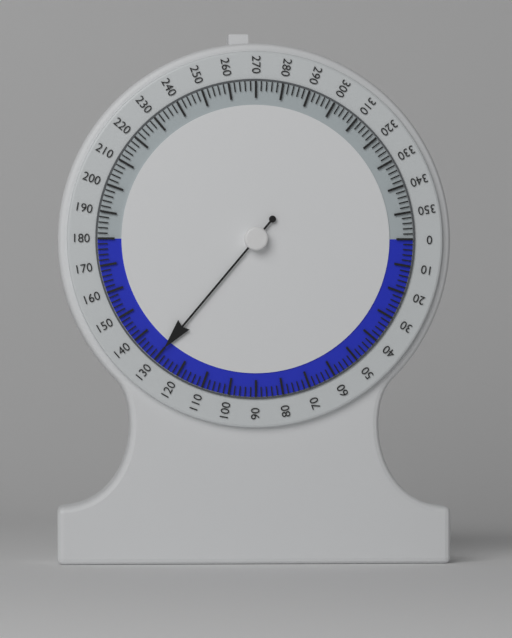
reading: 130 (no unit)
